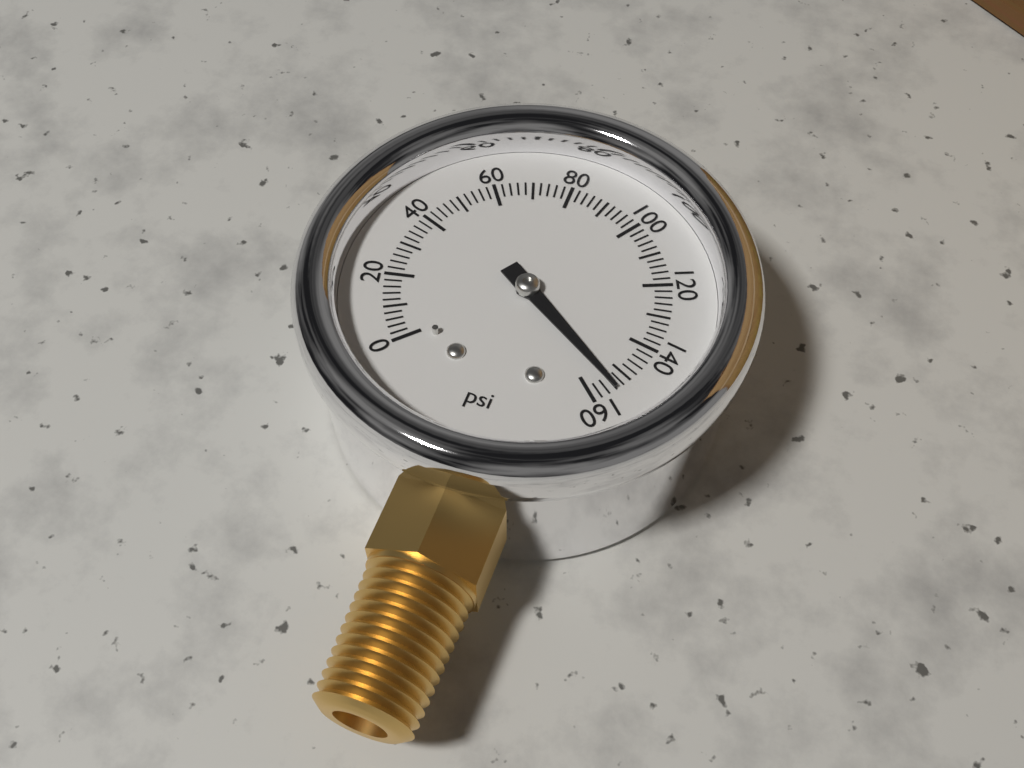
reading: 154 psi
